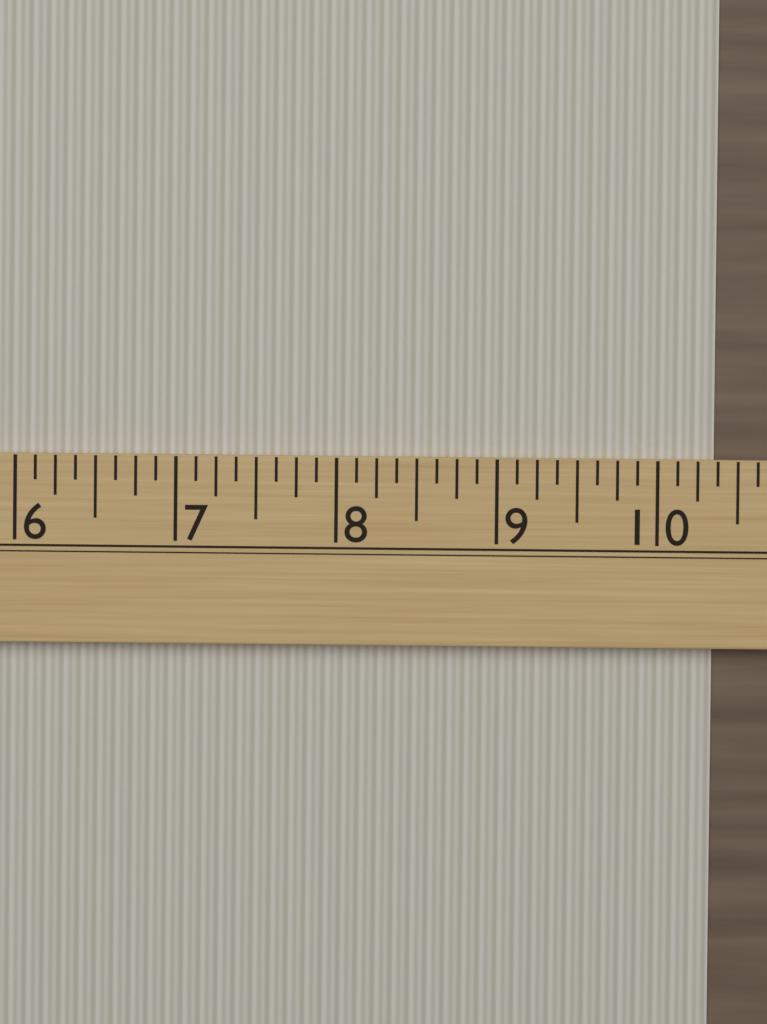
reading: 10.375 (no unit)
